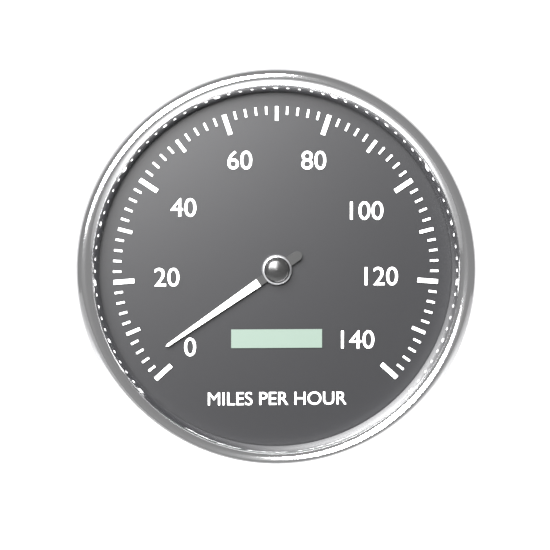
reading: 4 mph
